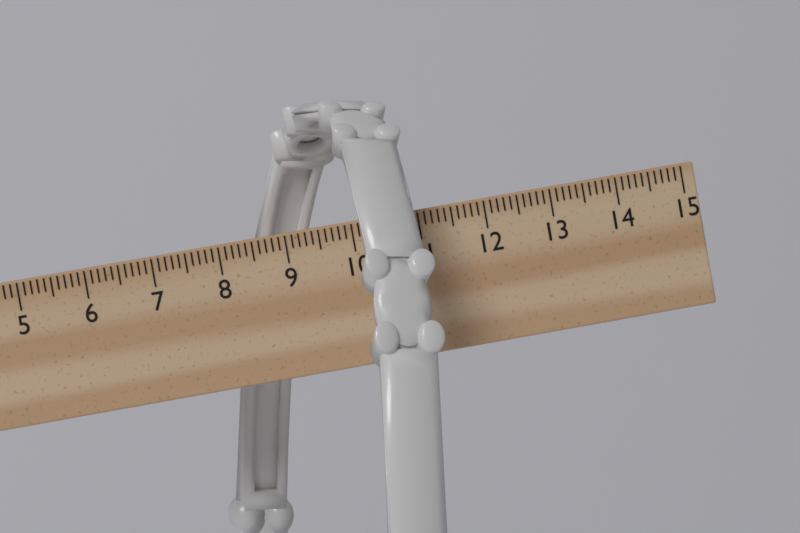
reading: 11.0 cm
